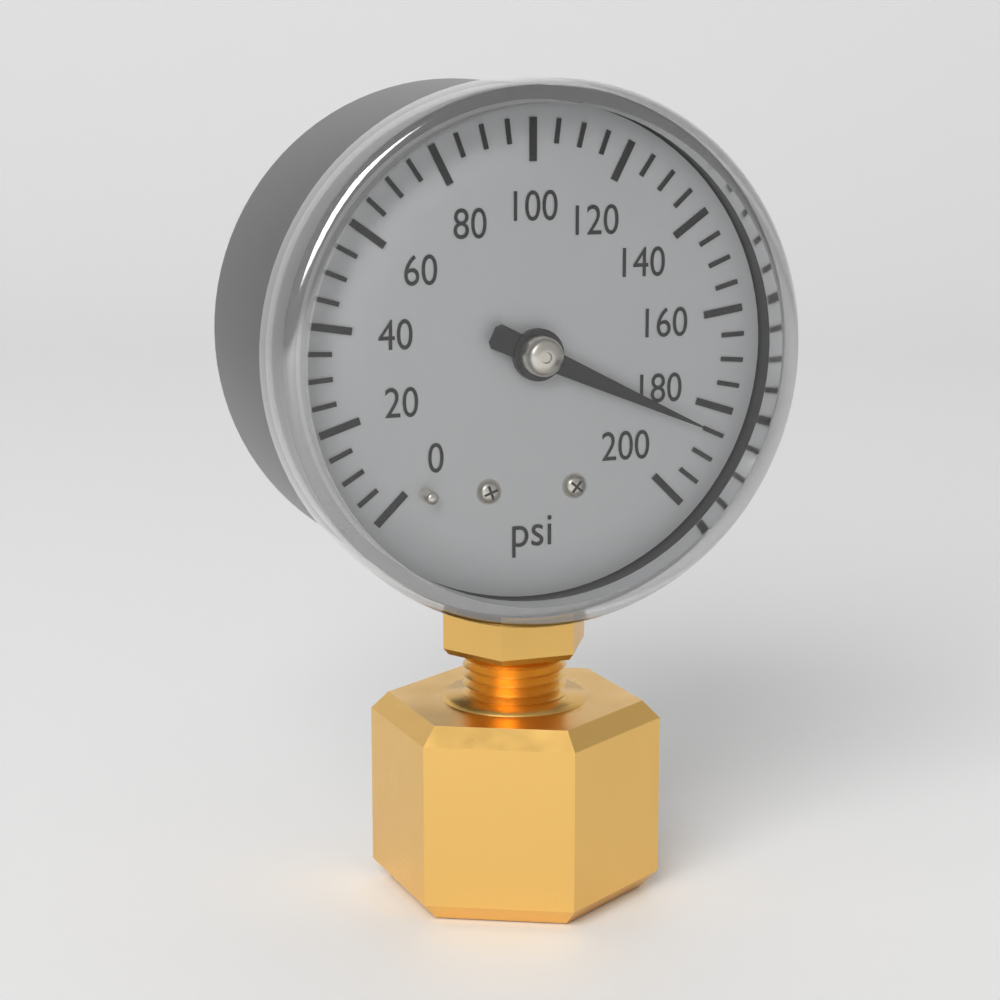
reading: 185 psi
